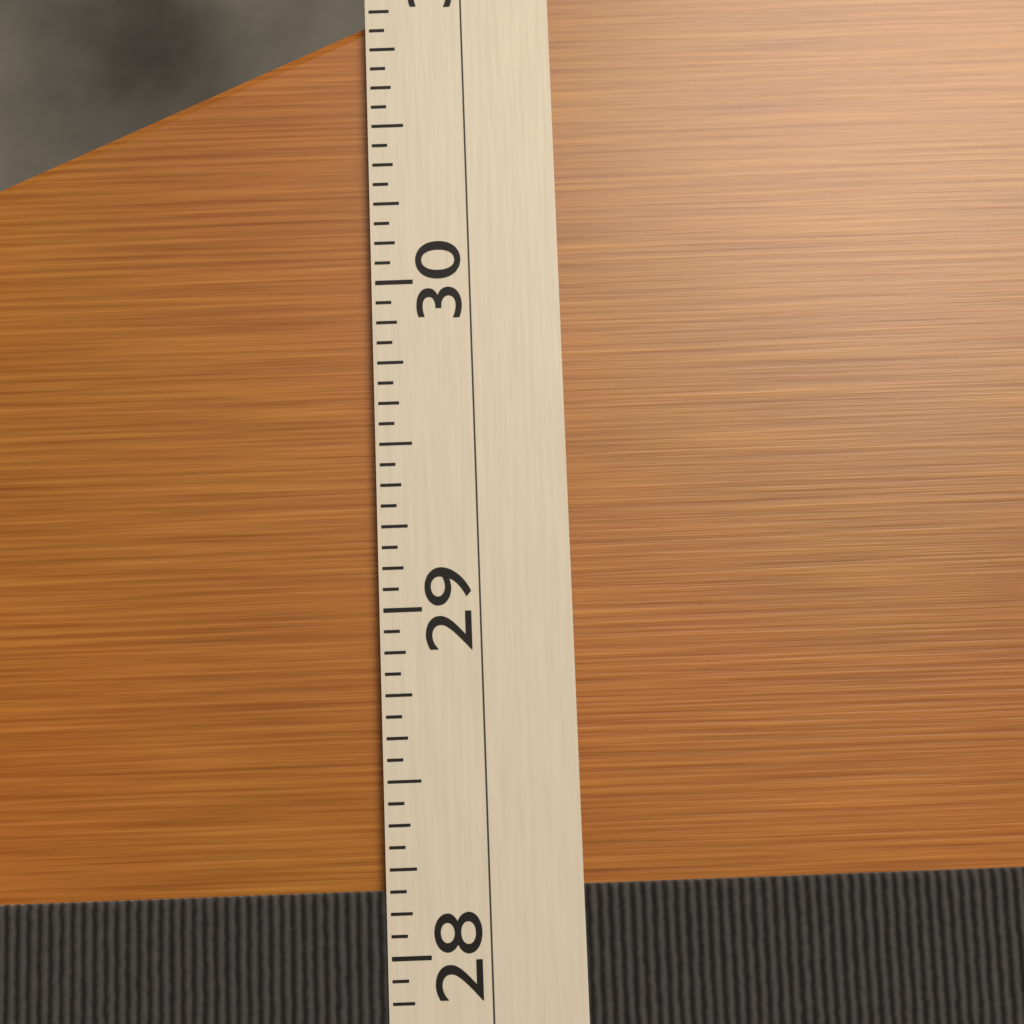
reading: 28.1875 (no unit)
